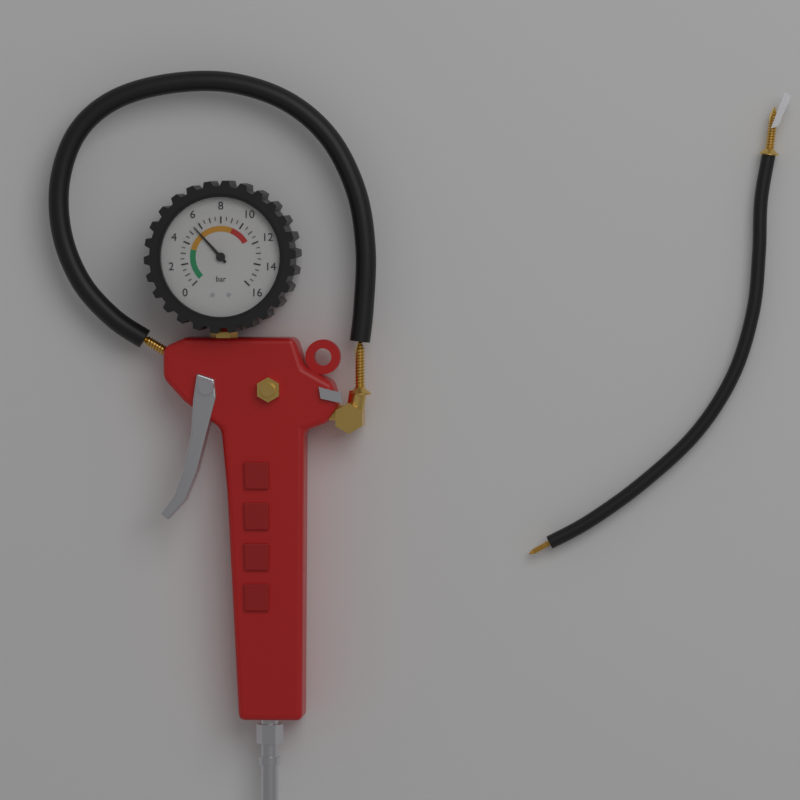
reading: 5.5 bar
